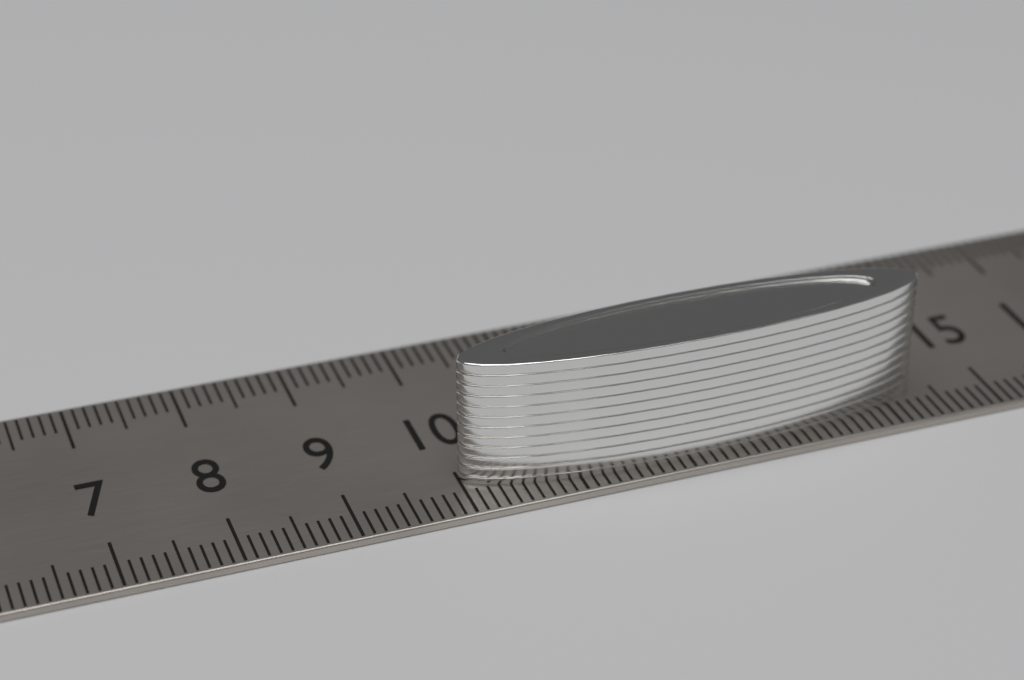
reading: 14.3 cm
